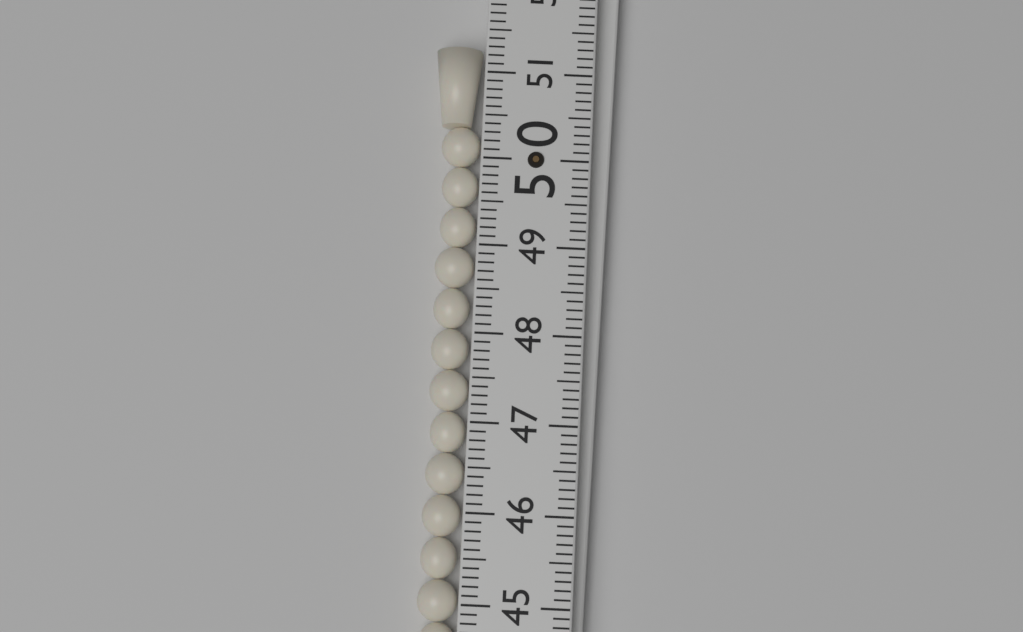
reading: 51.3 (no unit)
